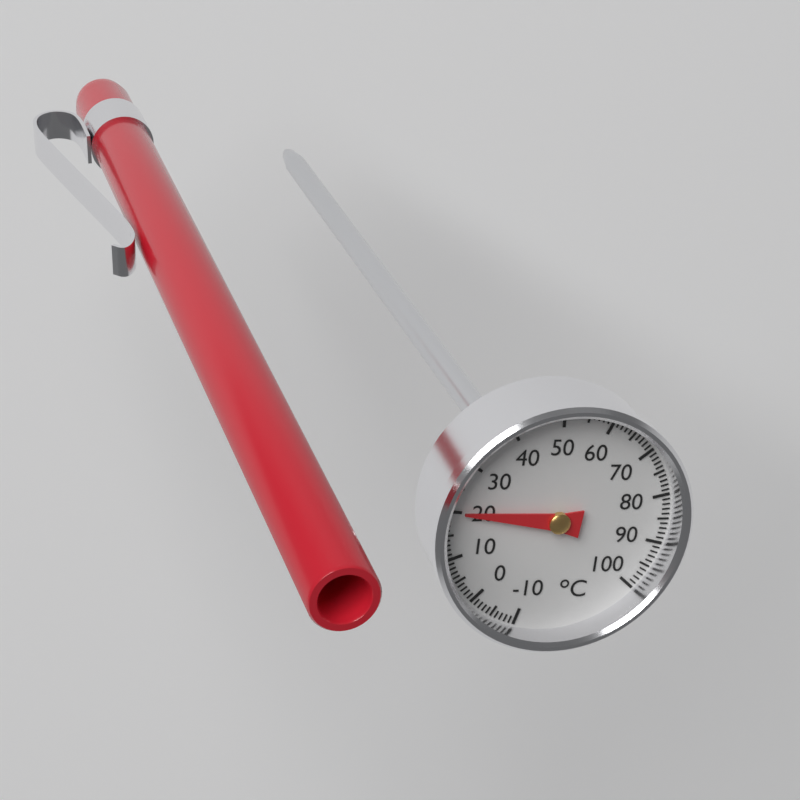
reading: 20 °C
